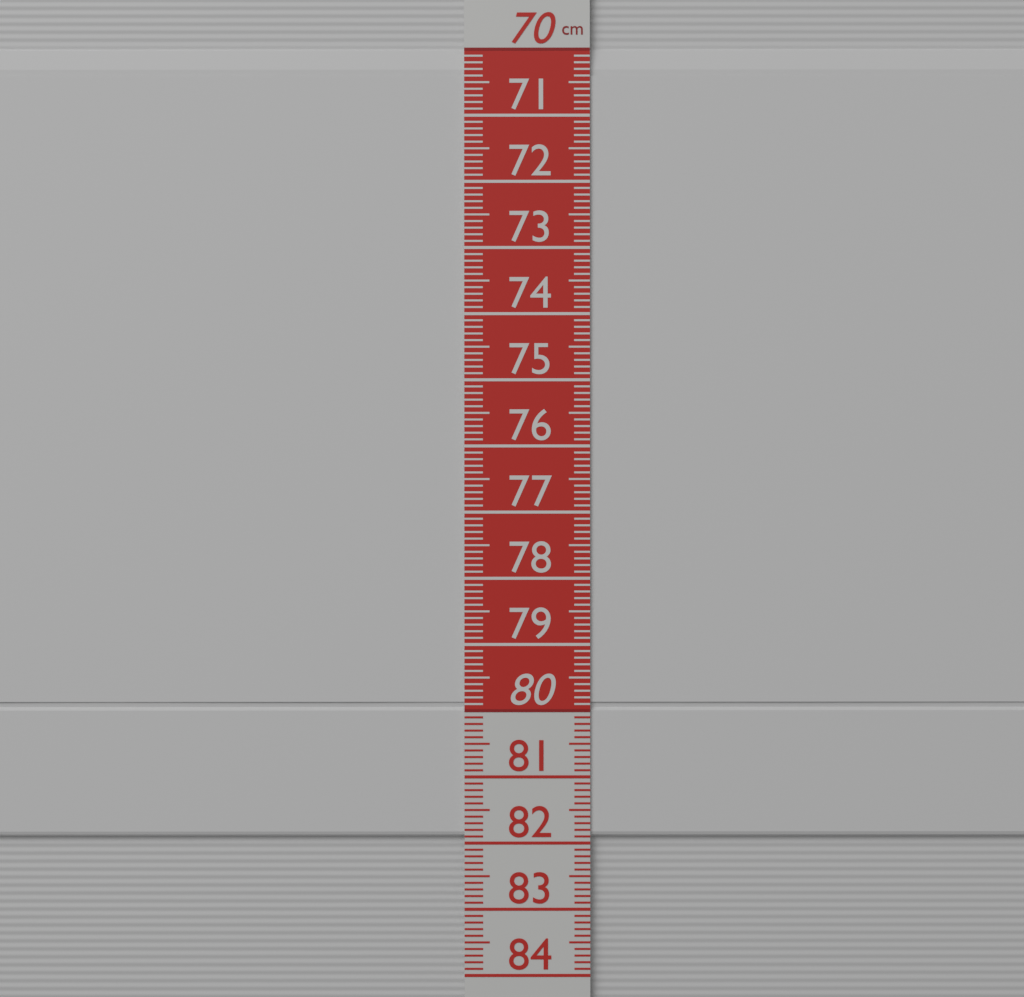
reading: 81.9 cm
